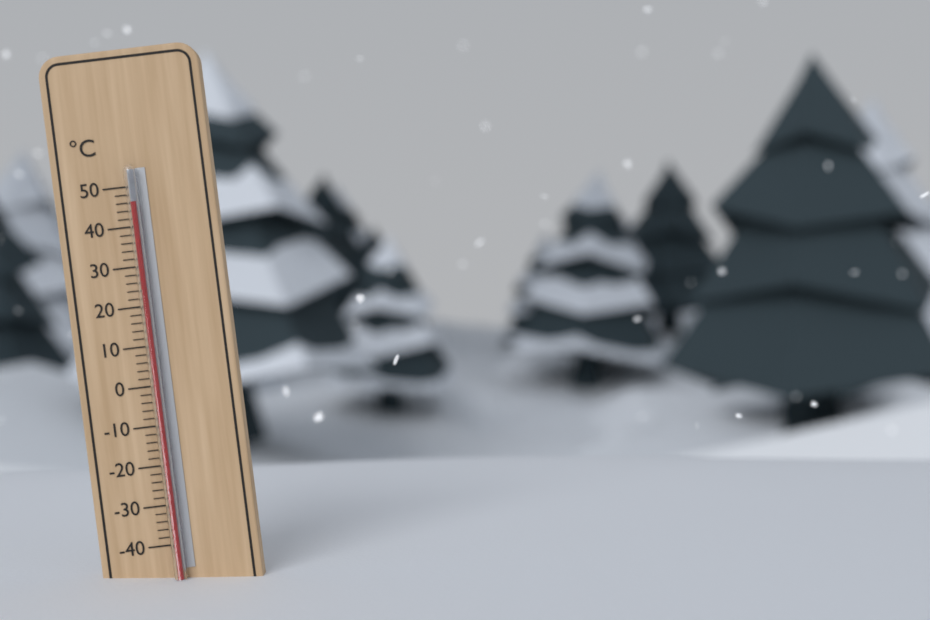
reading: 46 °C
